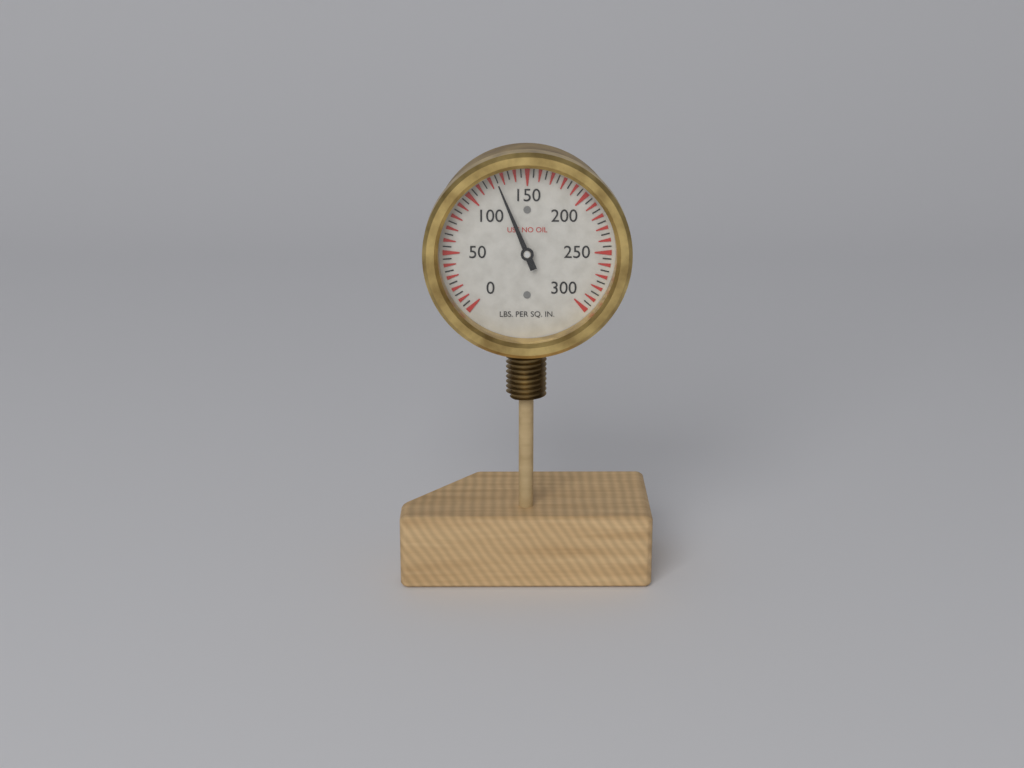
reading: 125 psi
